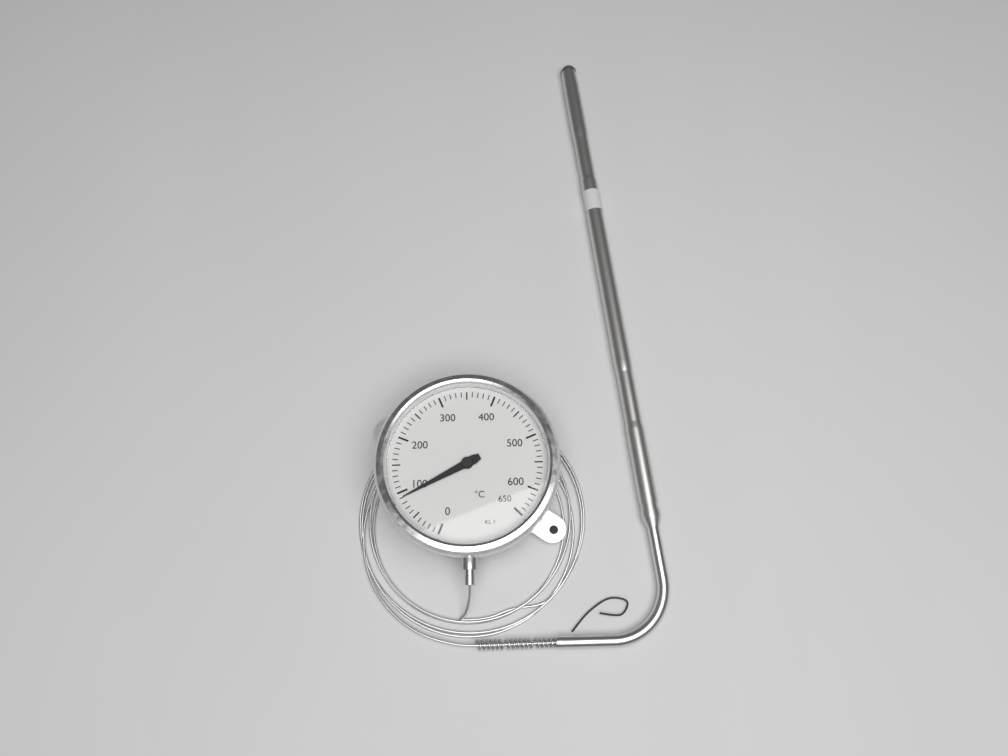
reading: 90 °C
